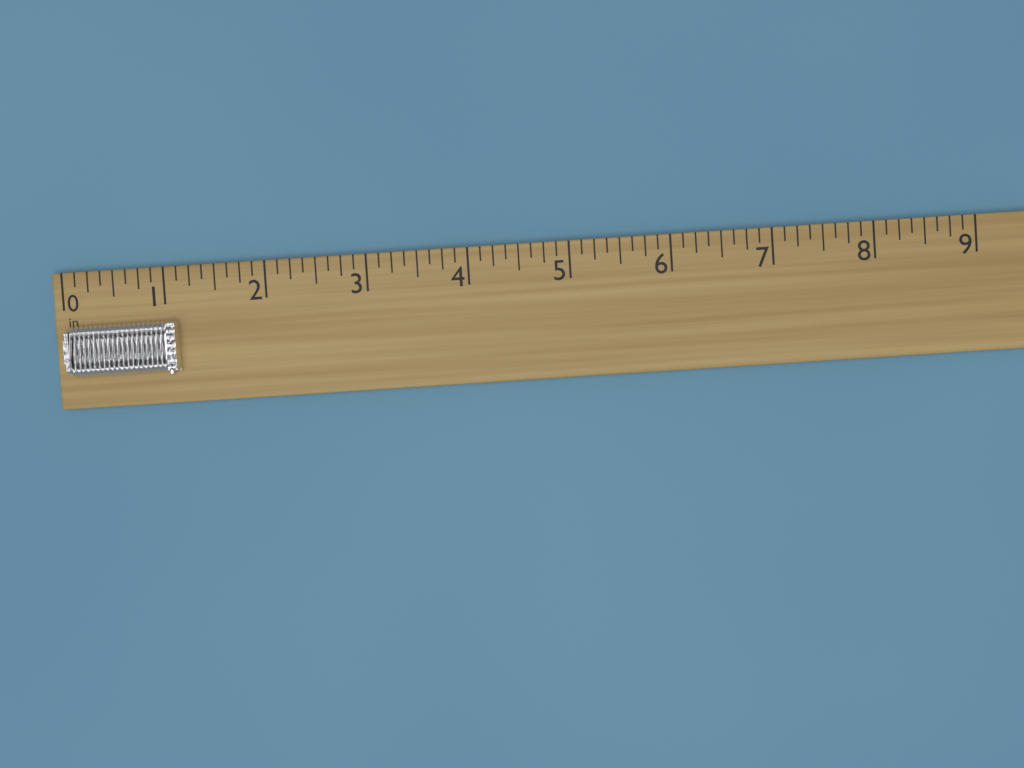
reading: 1.125 in
